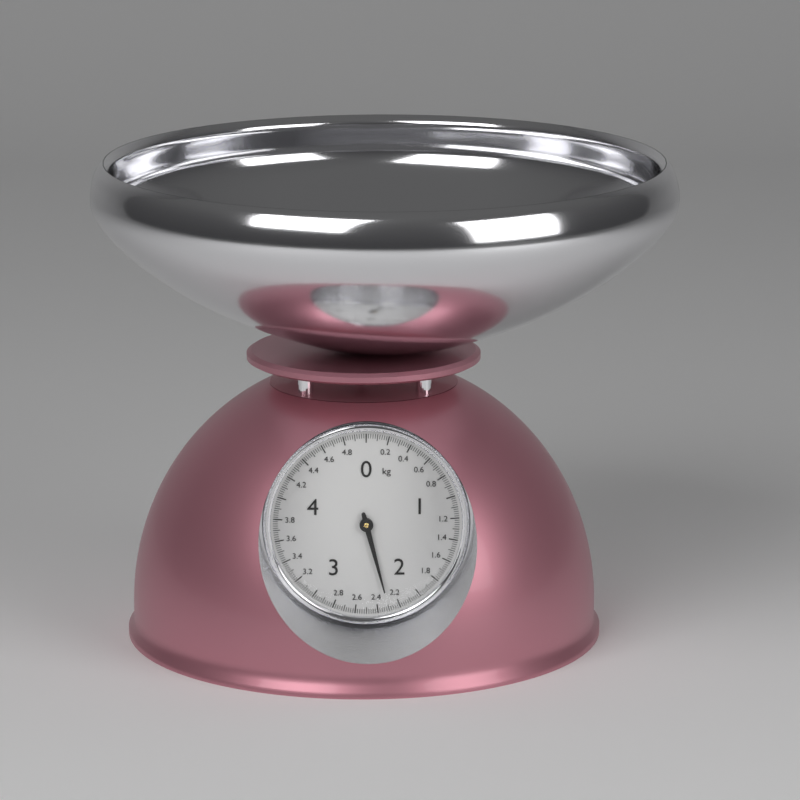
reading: 2.30 kg
